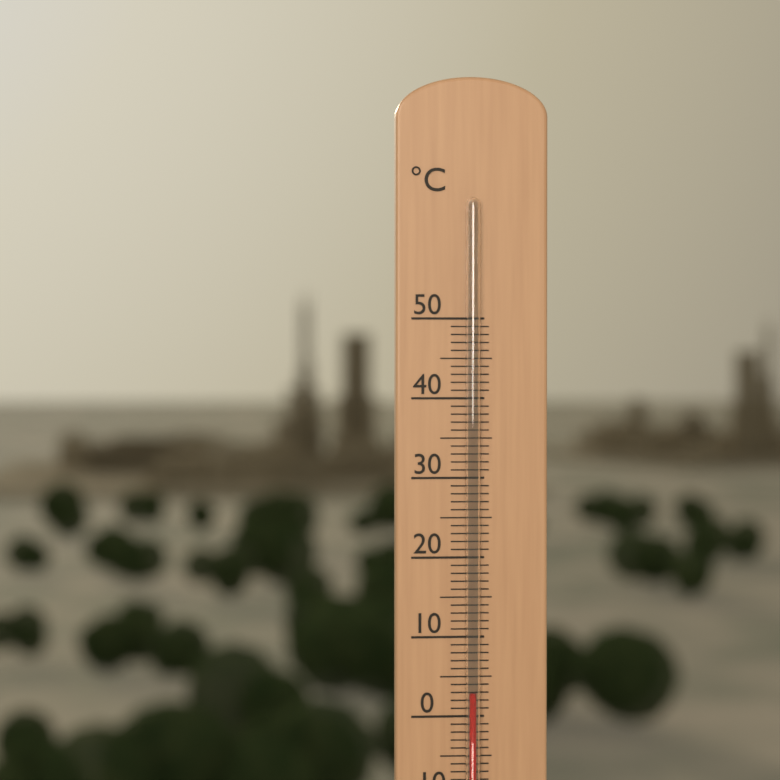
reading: 3 °C
